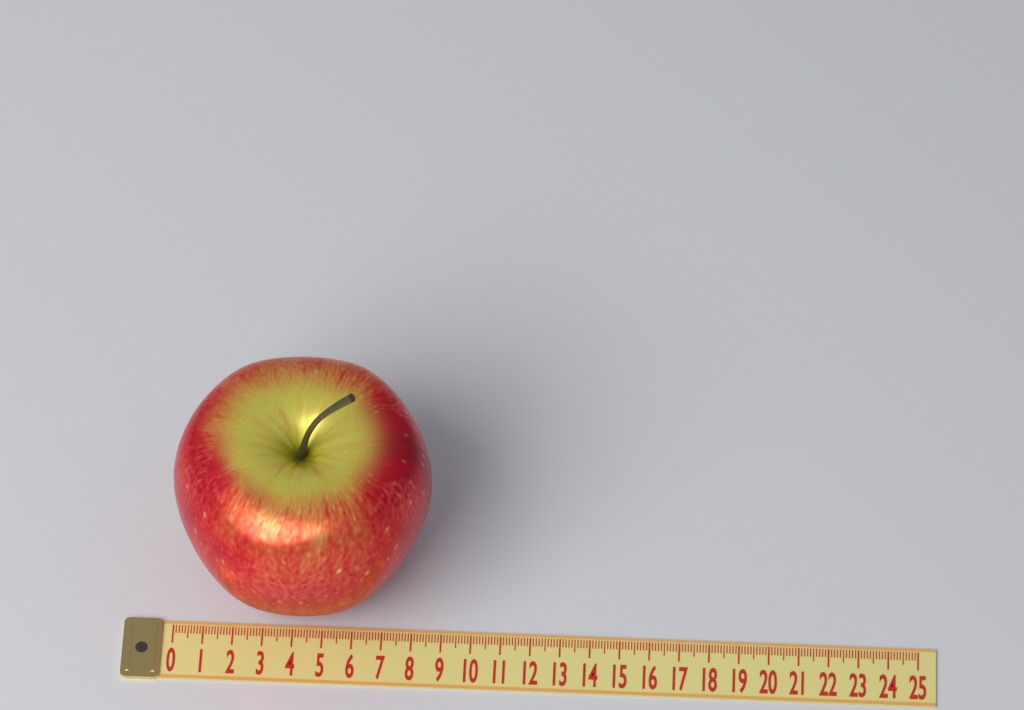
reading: 8.6 (no unit)
